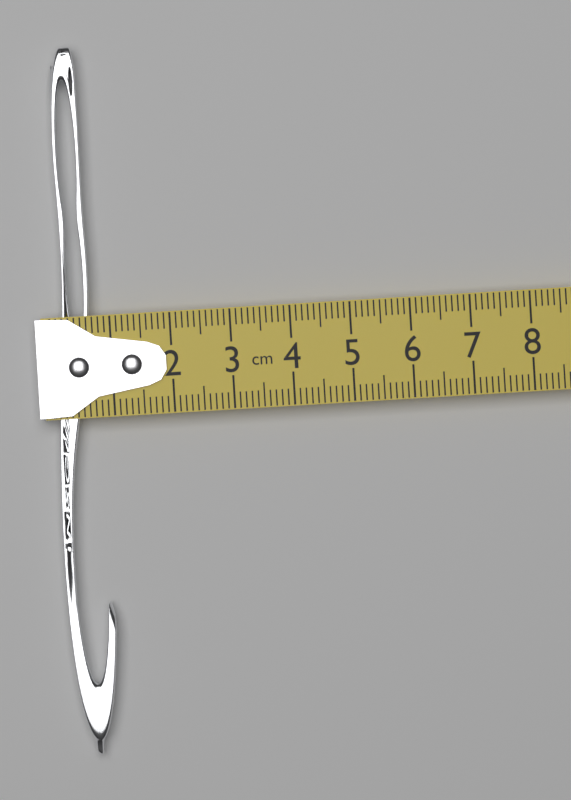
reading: 0.8 cm
